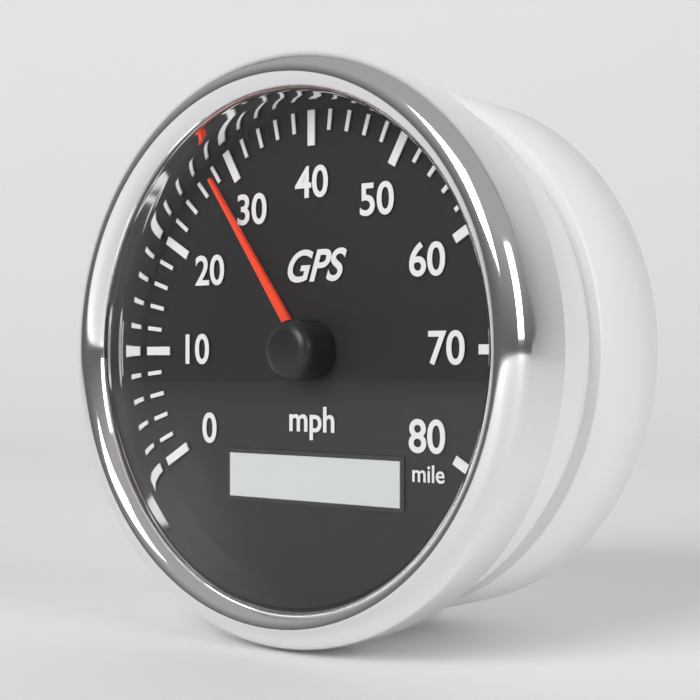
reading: 28 mph
